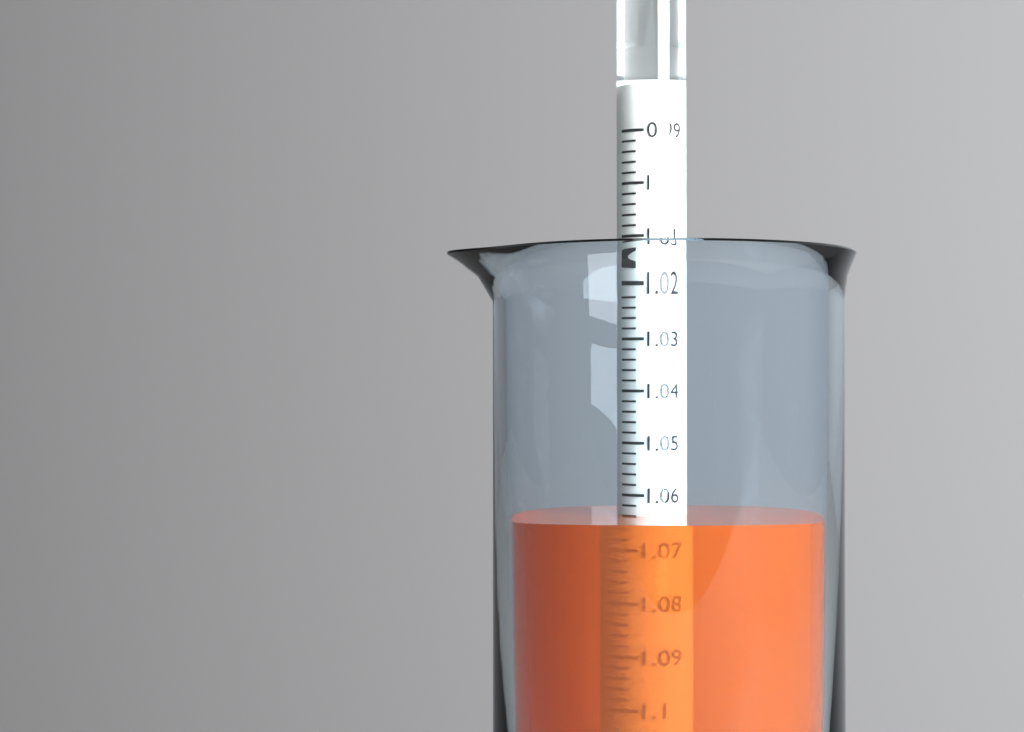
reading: 1.064 (no unit)
